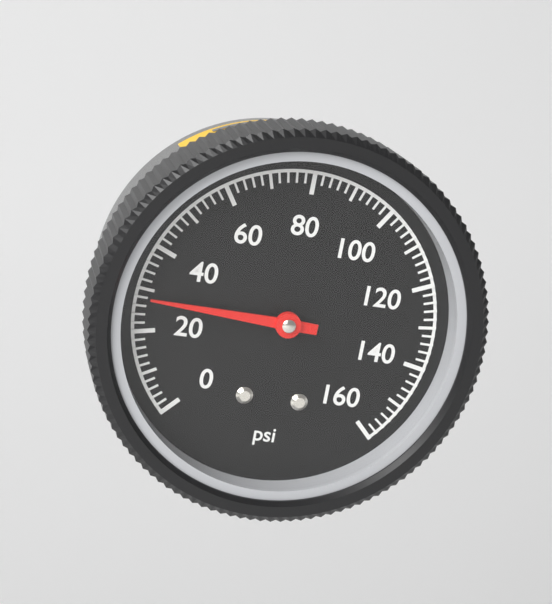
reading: 28 psi
